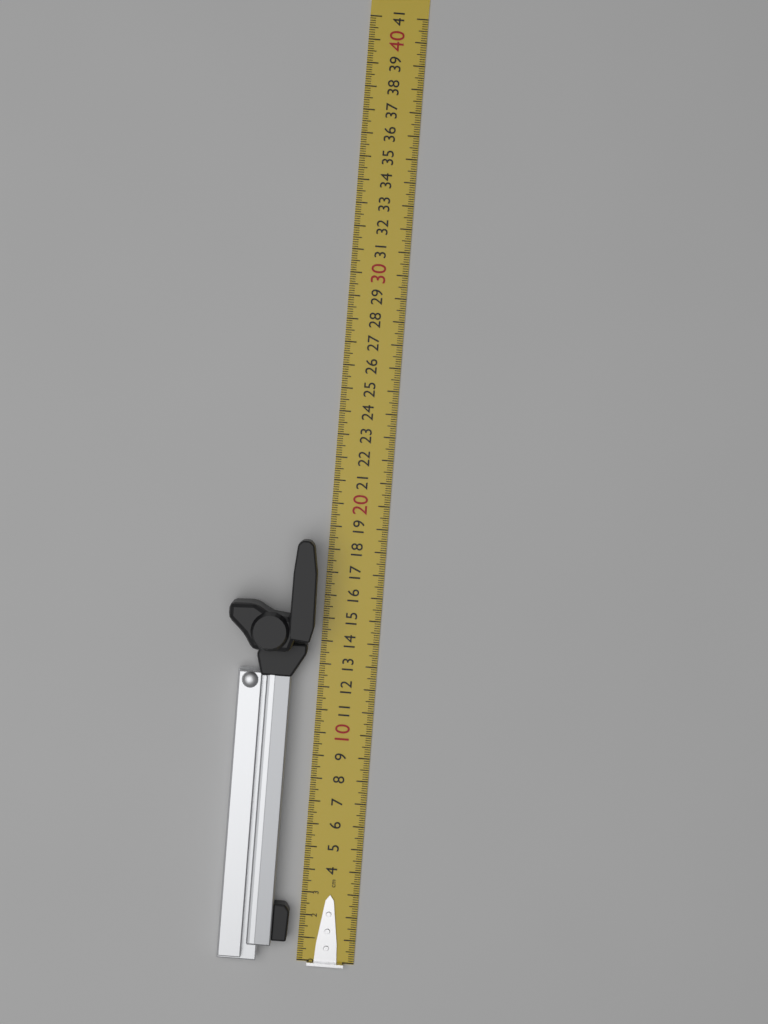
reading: 18.4 cm
